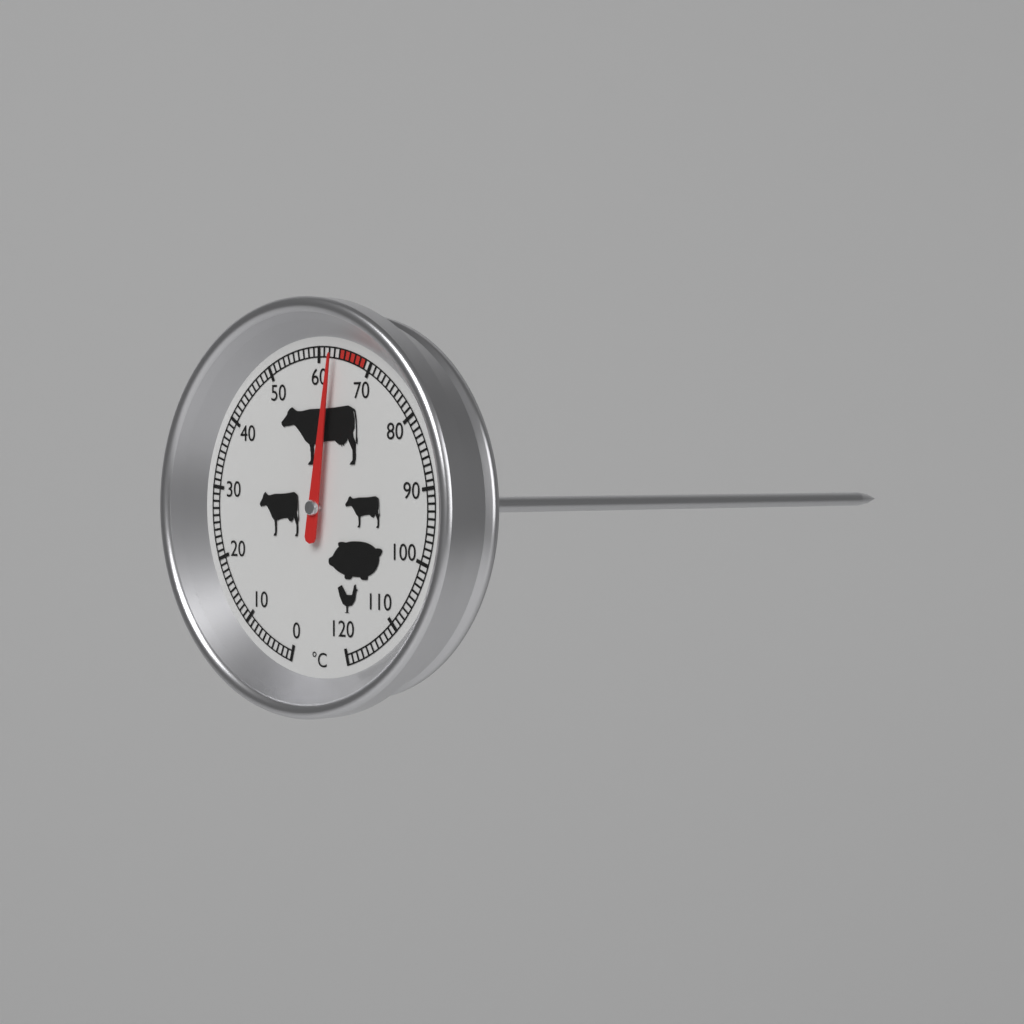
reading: 63 °C
